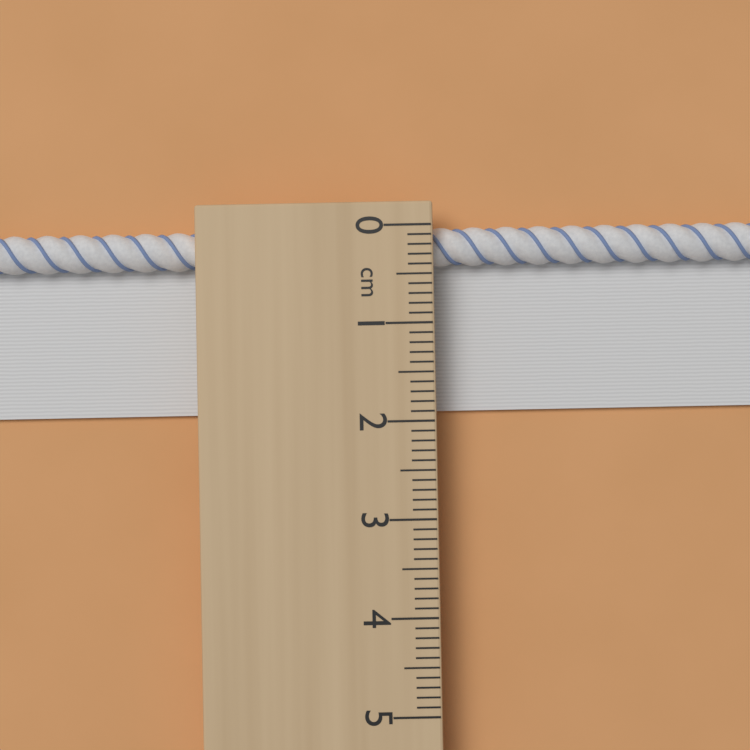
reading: 1.9 cm
